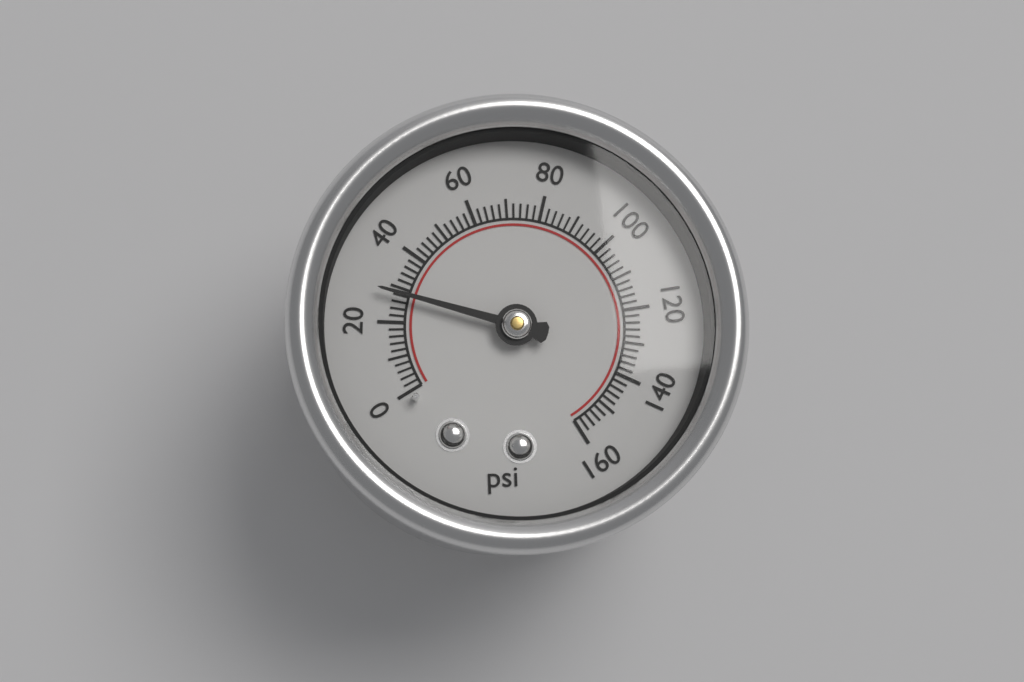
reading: 28 psi
